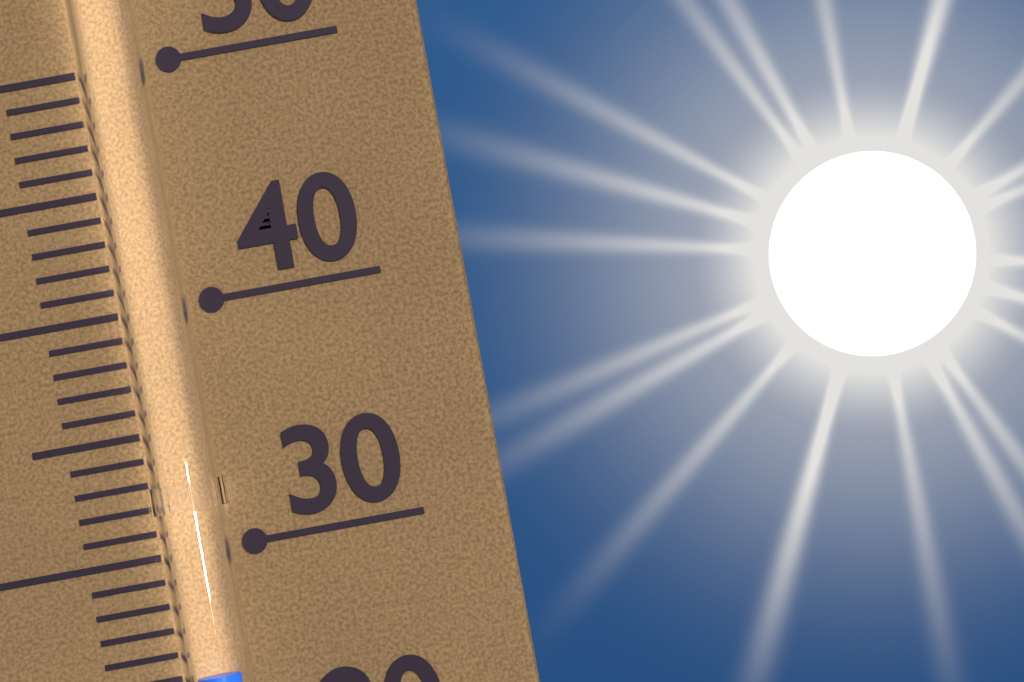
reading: 25 (no unit)
